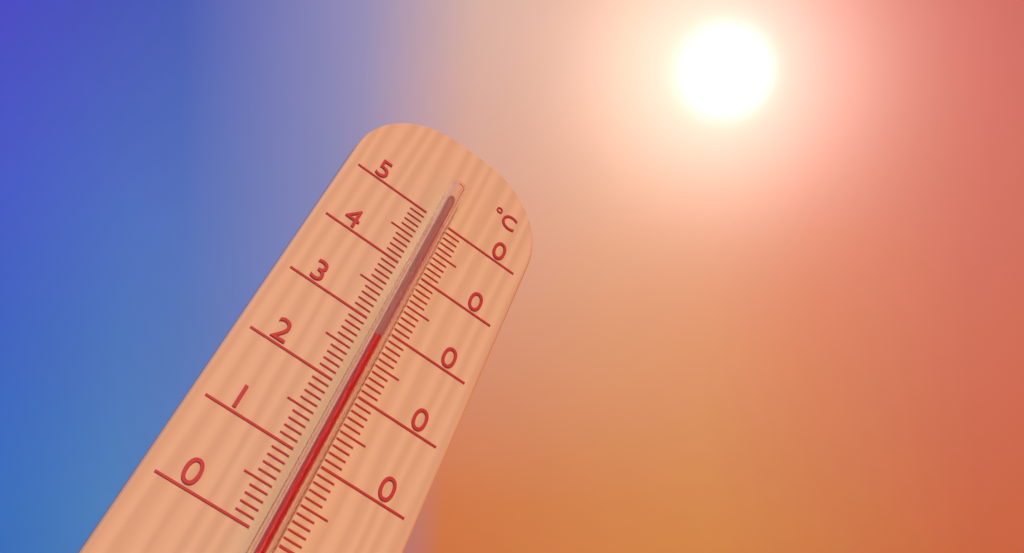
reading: 27 °C
